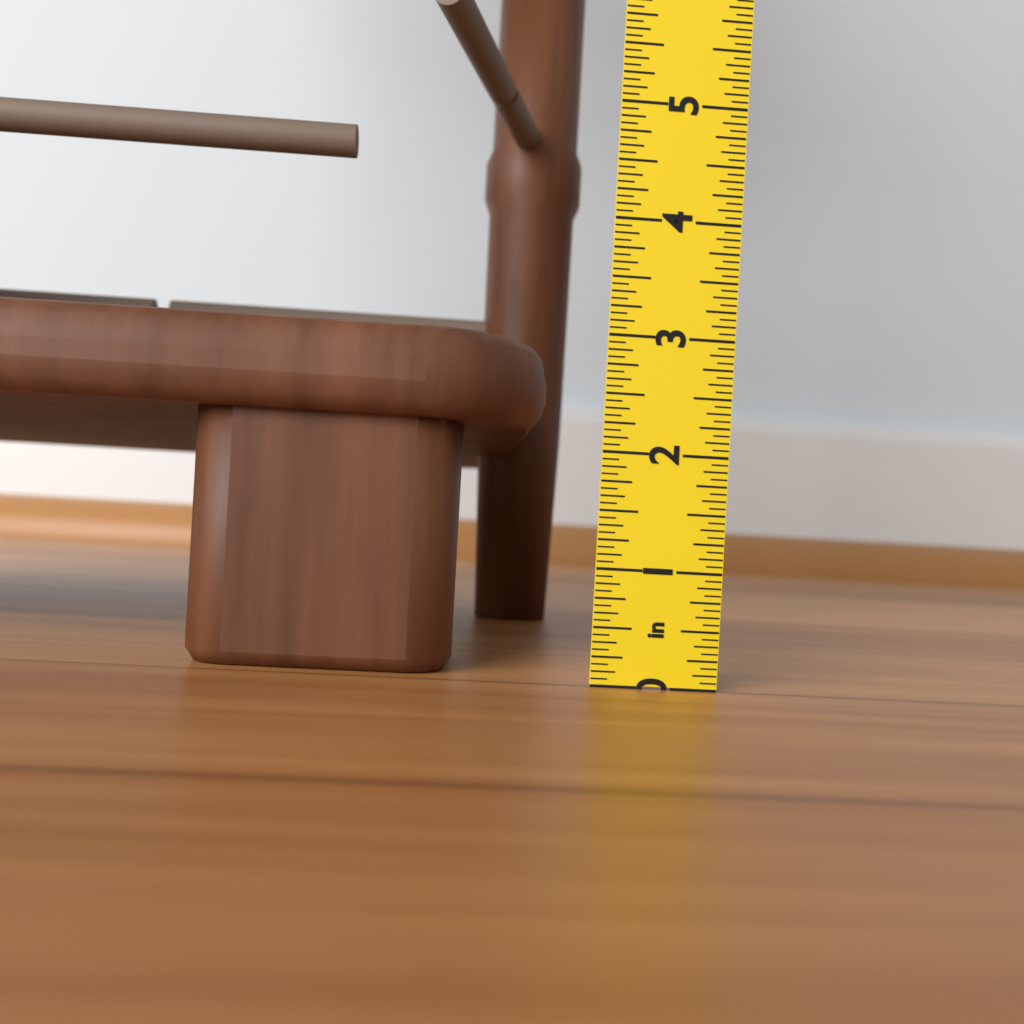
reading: 3.0000 in
